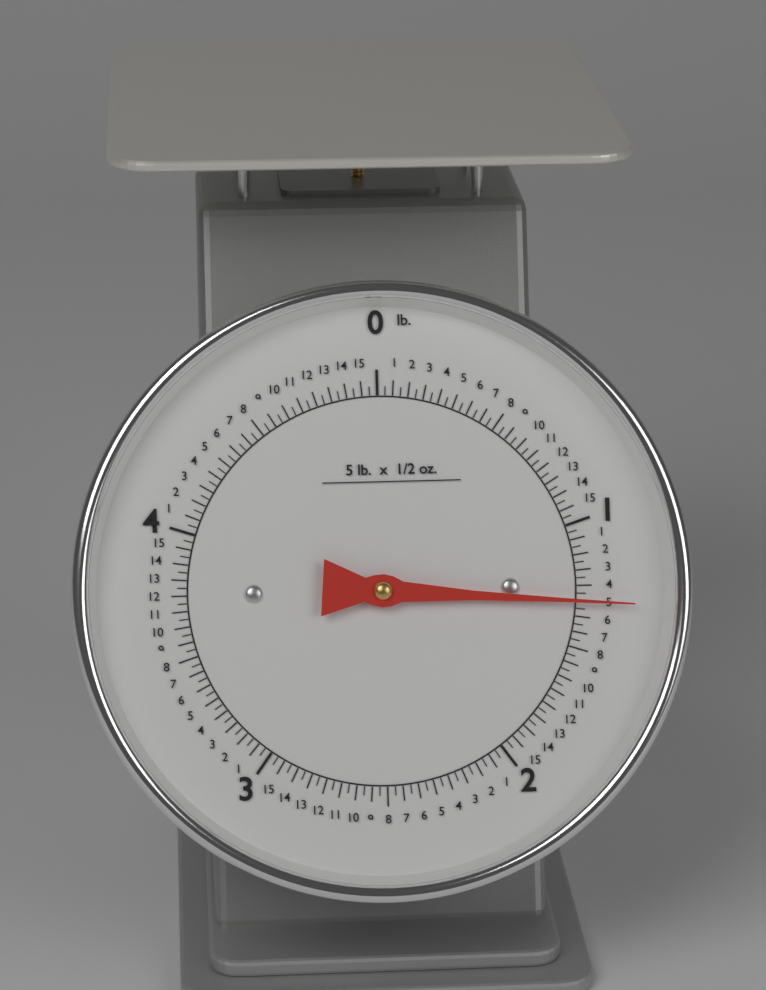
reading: 1.31250 lb
